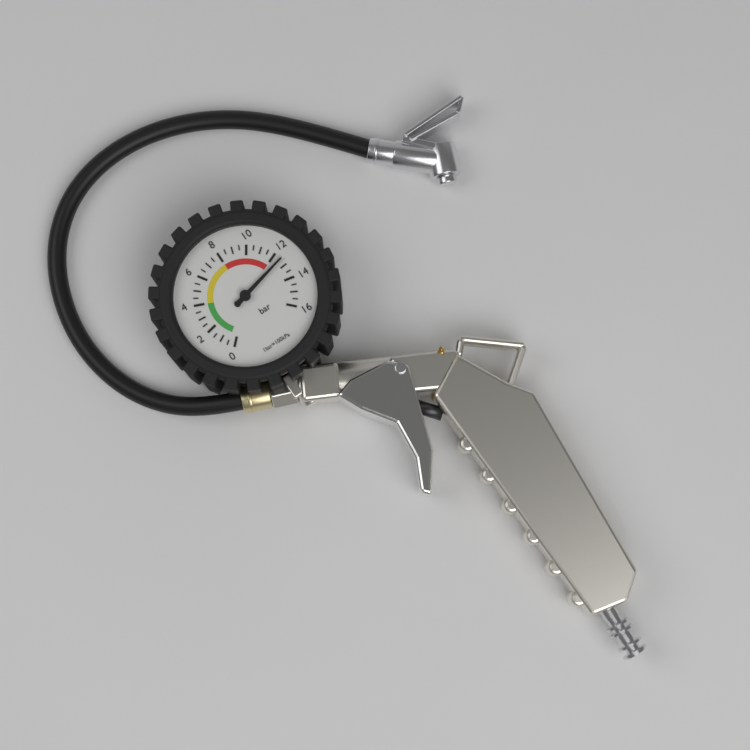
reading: 12.5 bar
